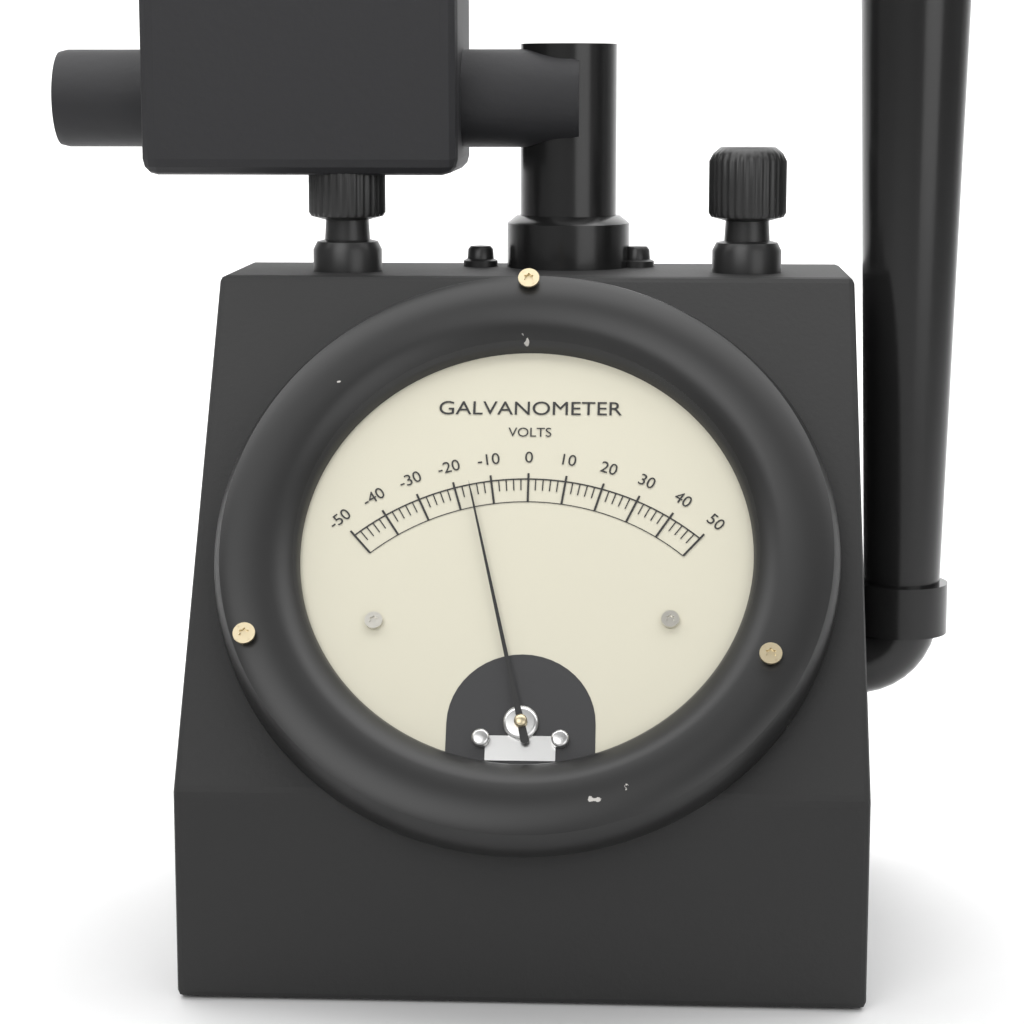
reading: -16 V
